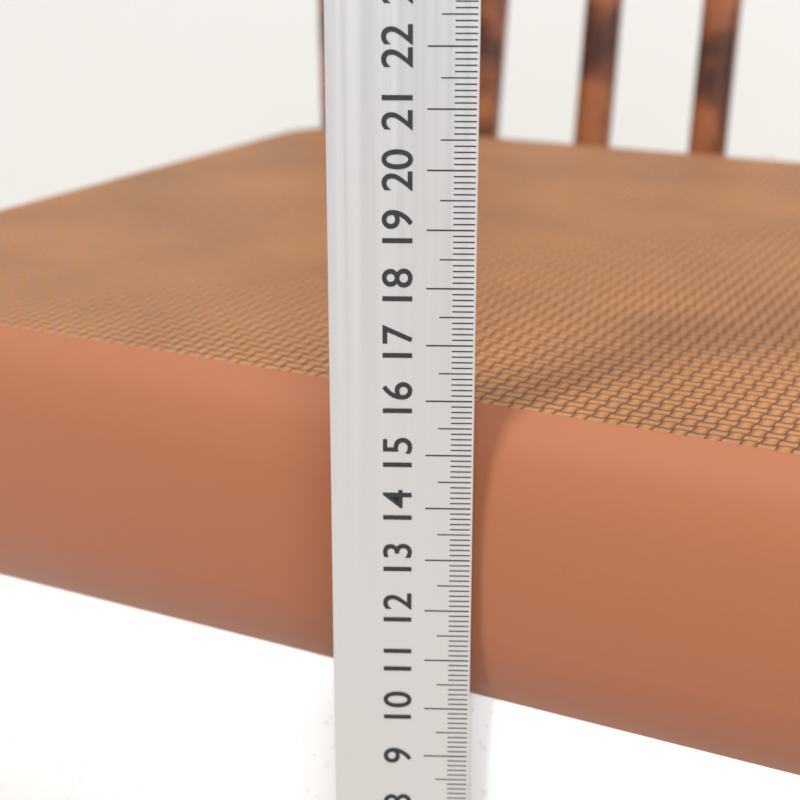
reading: 15.6 cm
